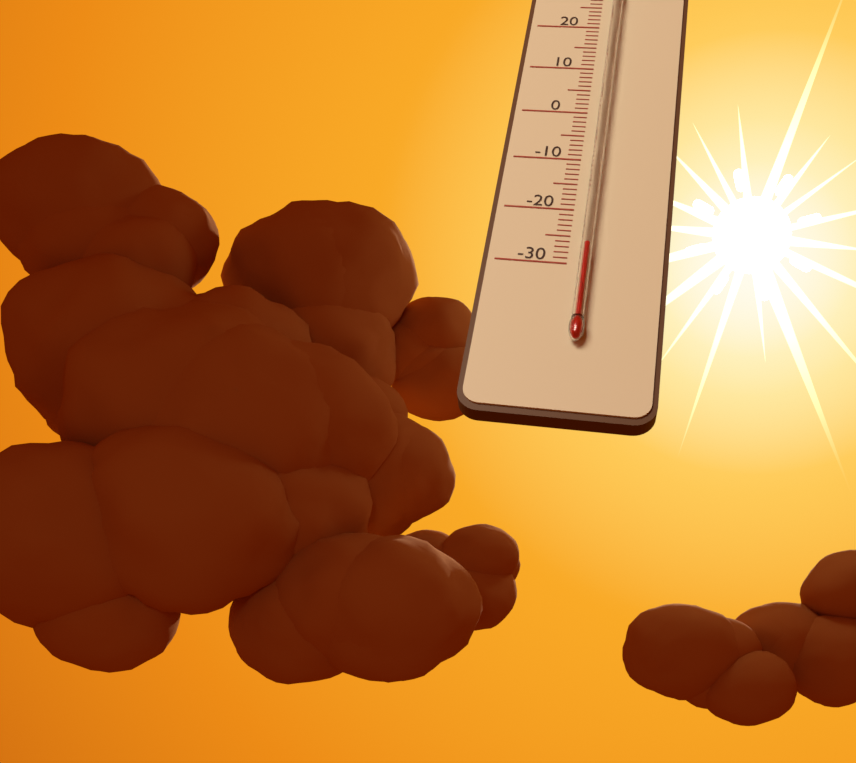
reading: -27 °C
